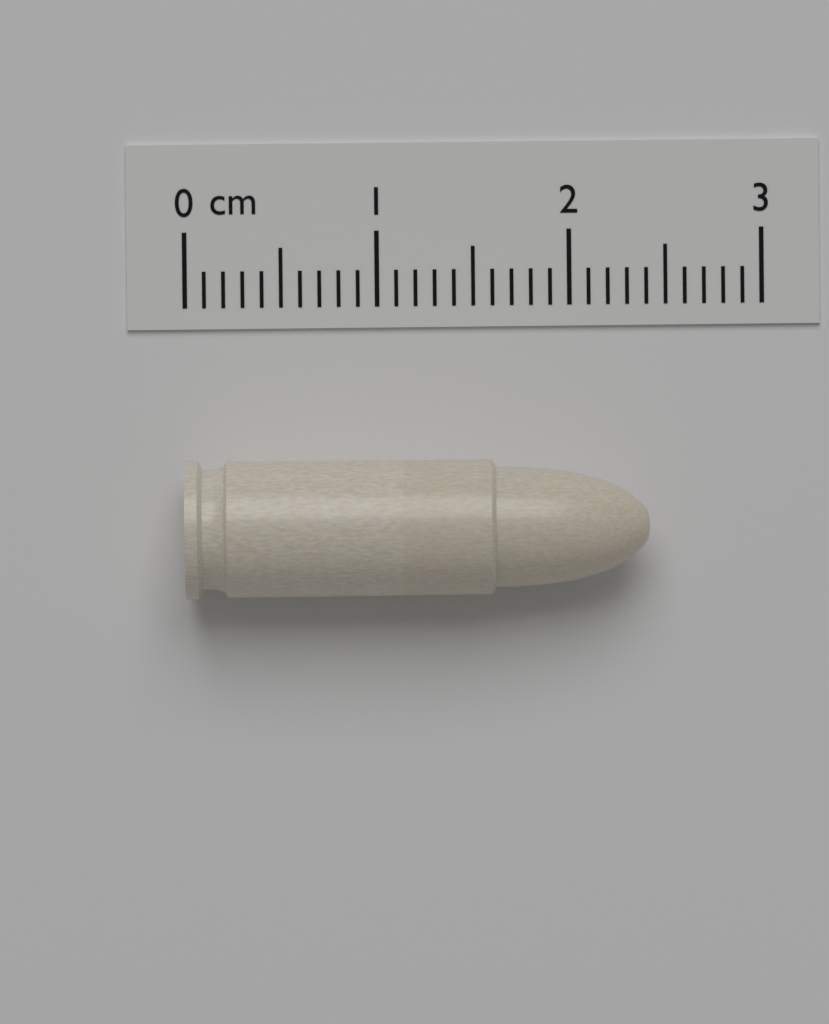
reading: 2.4 cm
